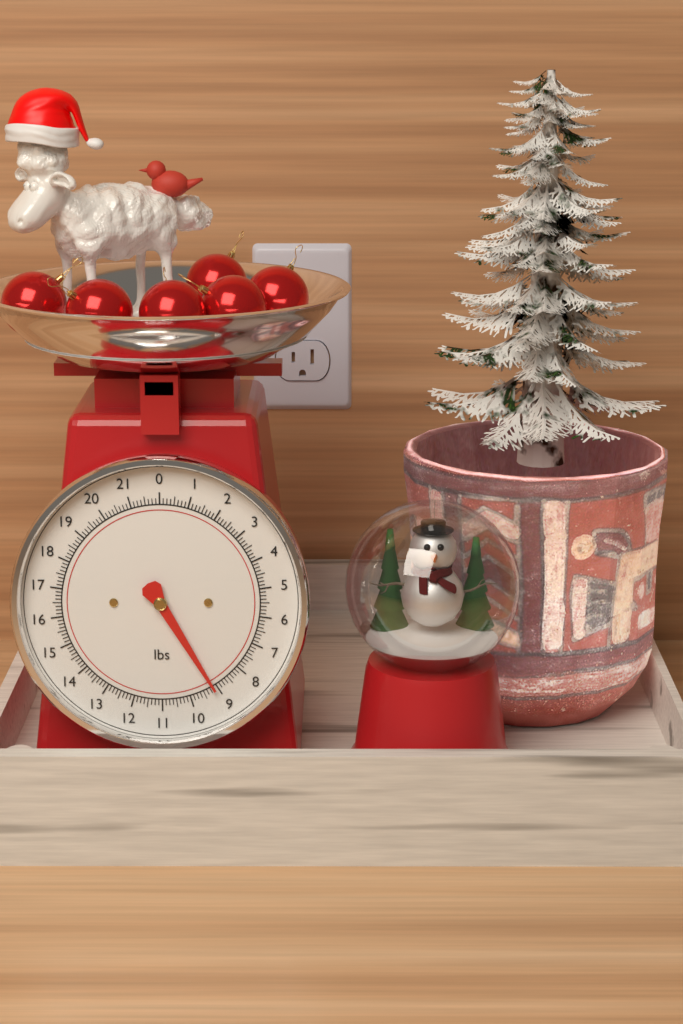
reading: 9.125 lbs
